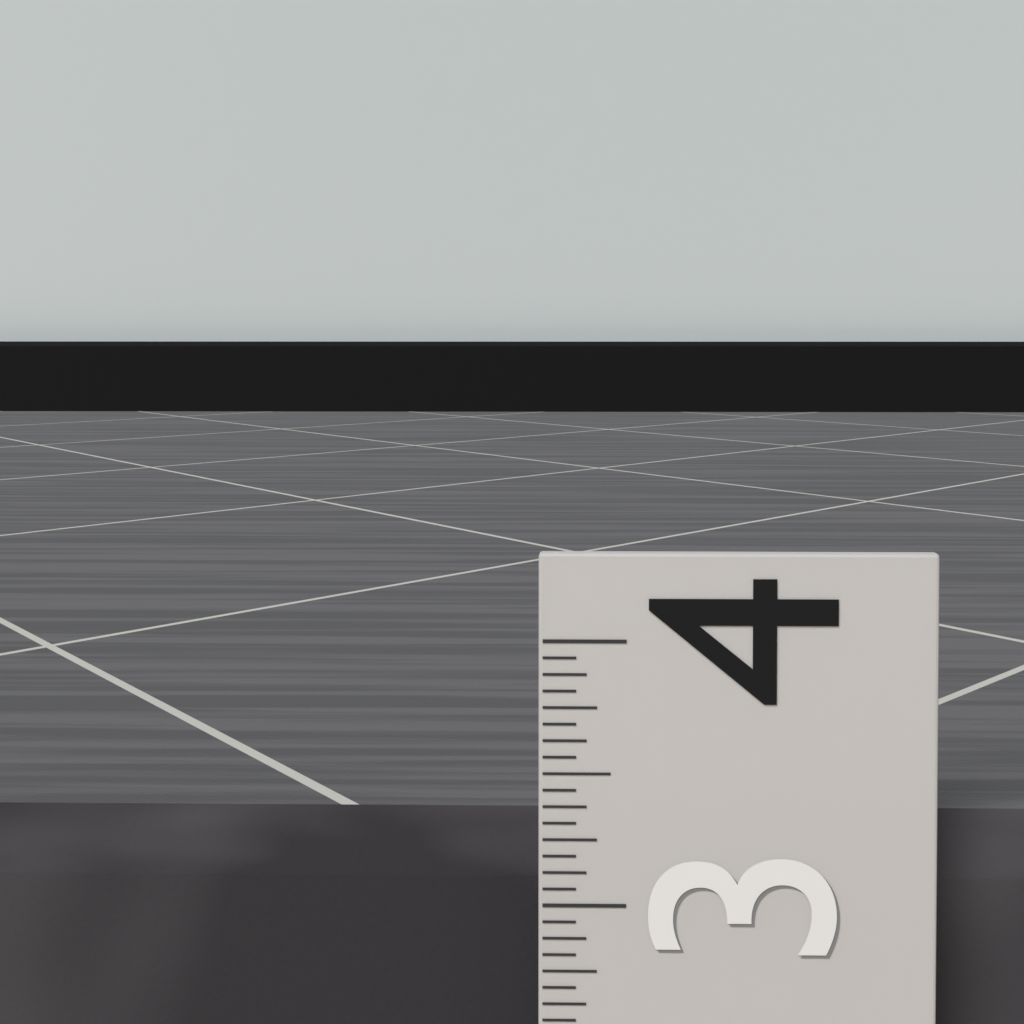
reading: 3.3125 (no unit)
